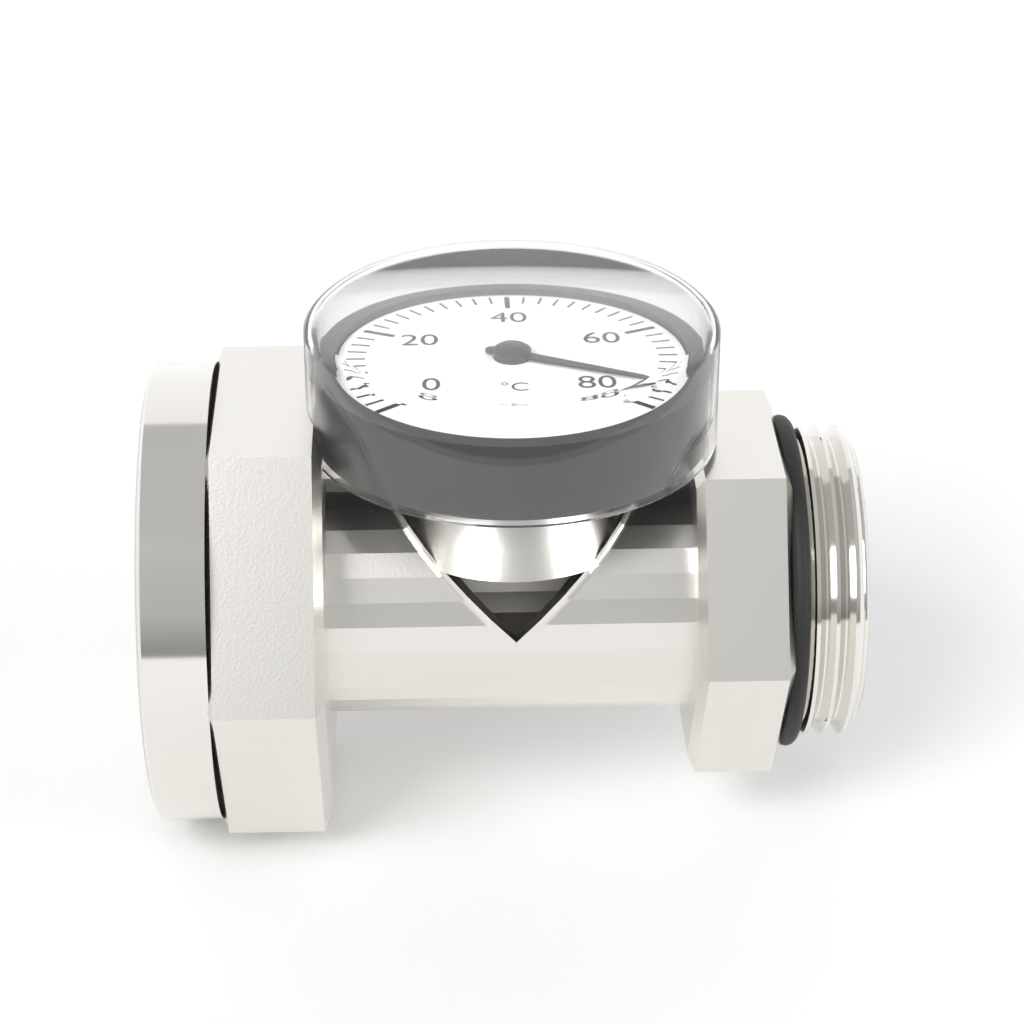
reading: 76 °C
